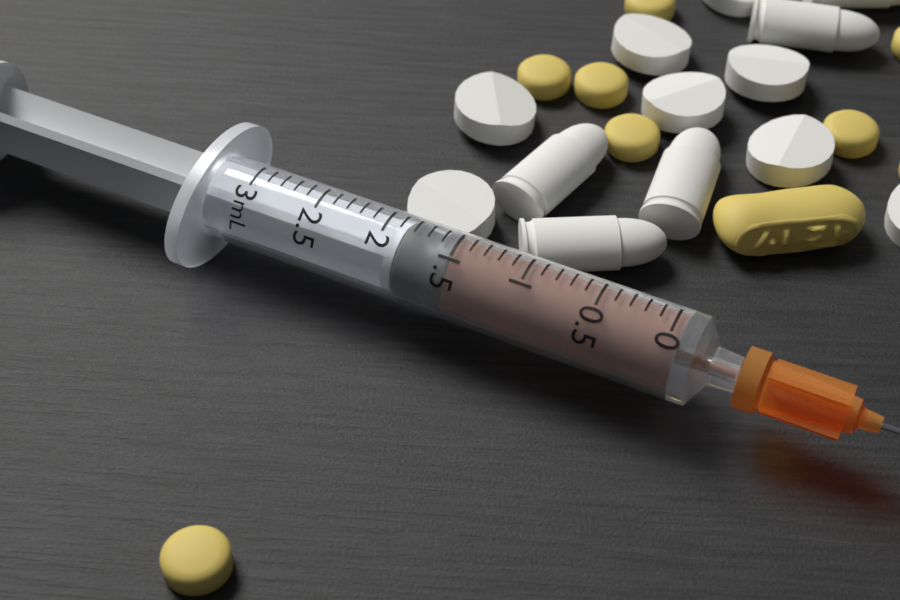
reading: 1.5 mL
